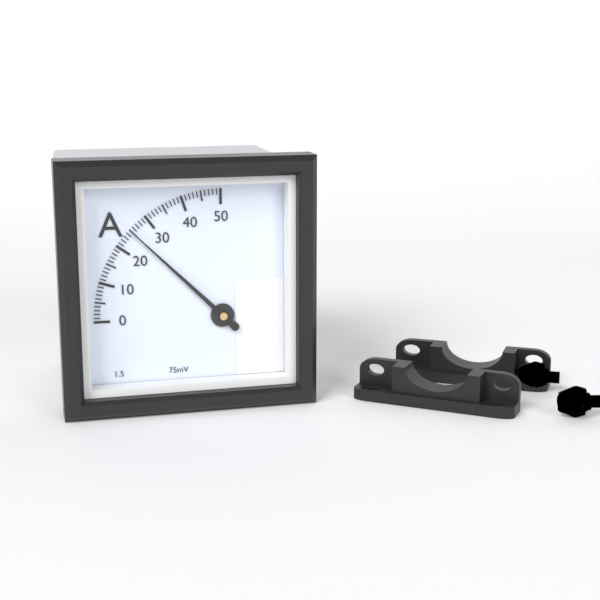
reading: 25 A
